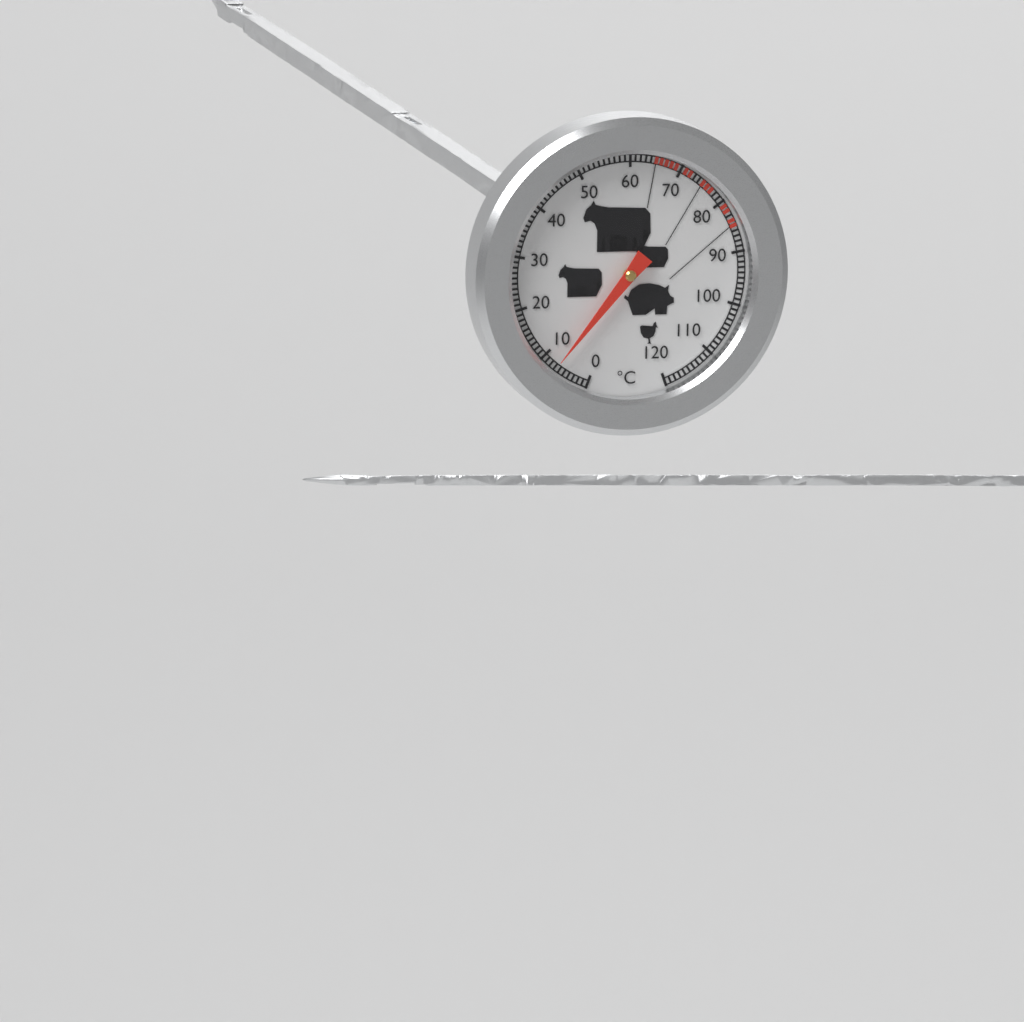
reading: 7 °C
